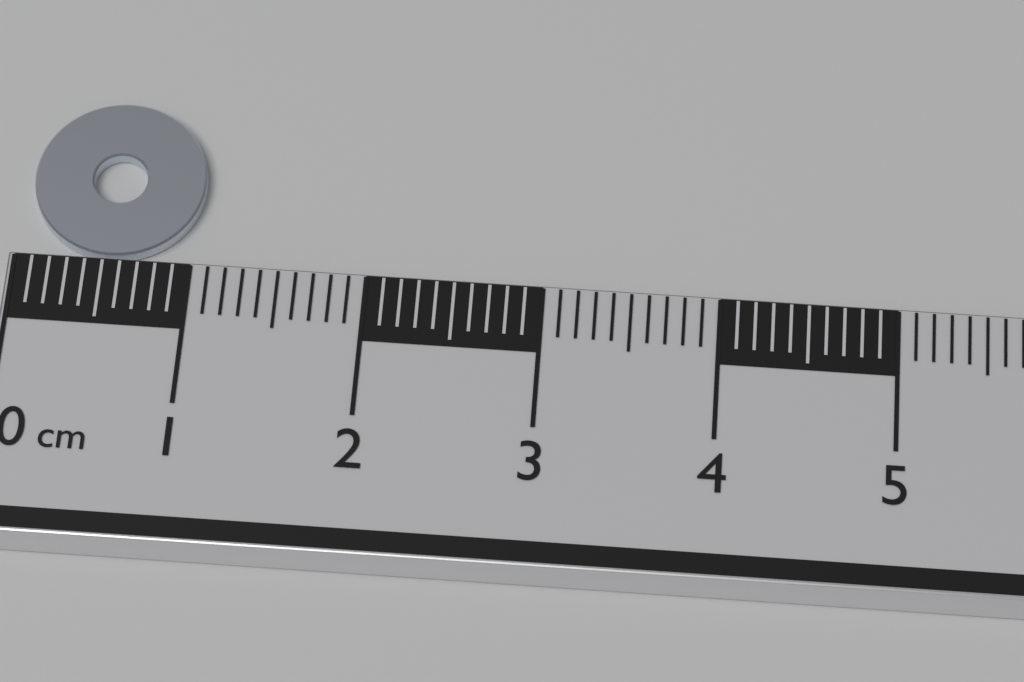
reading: 1.0 cm
